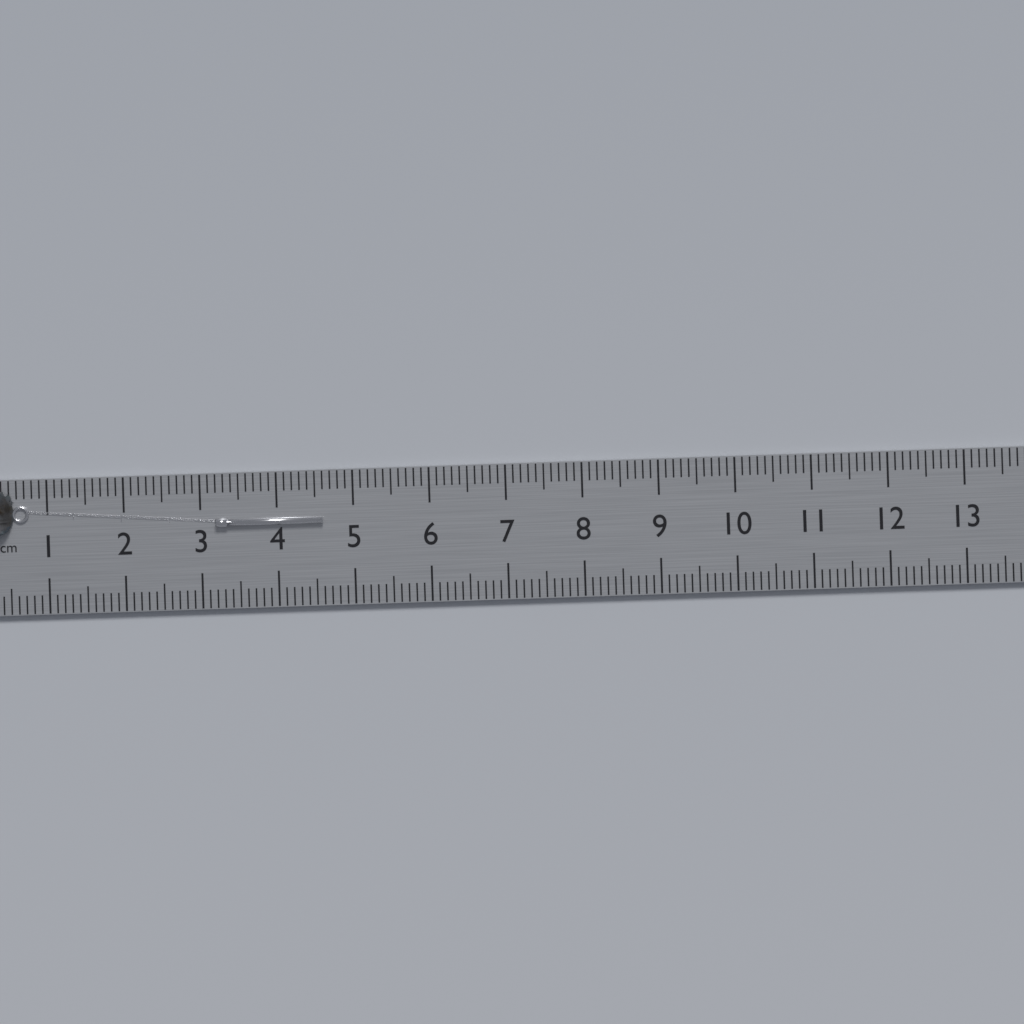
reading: 4.6 cm
